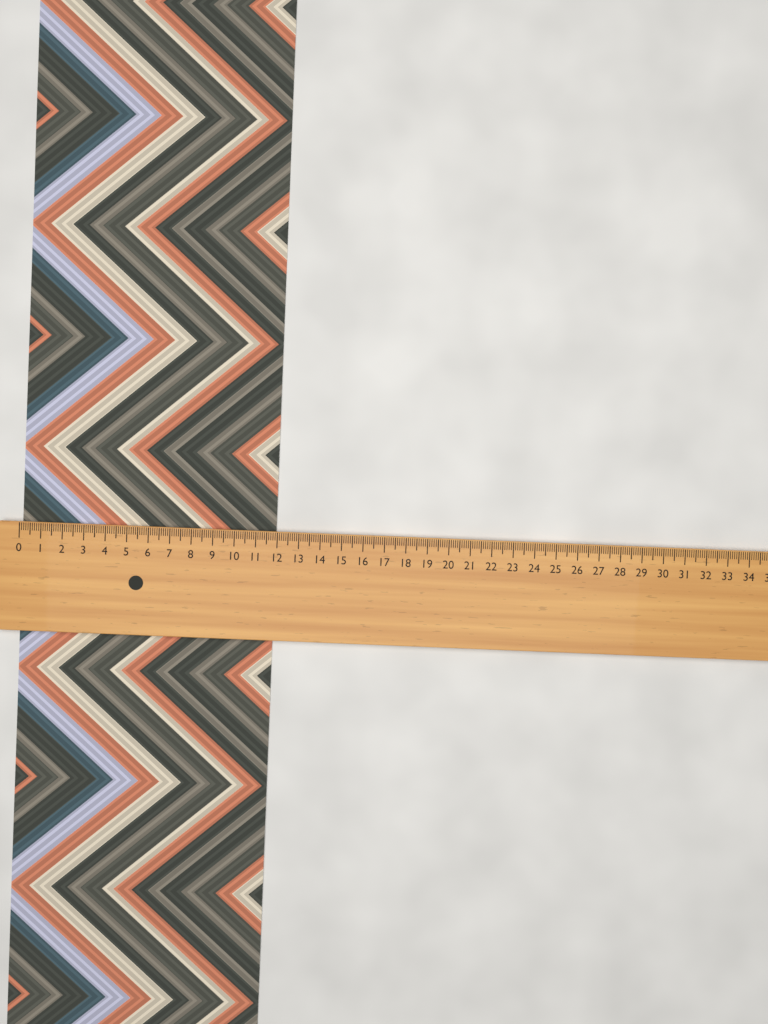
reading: 11.9 (no unit)
